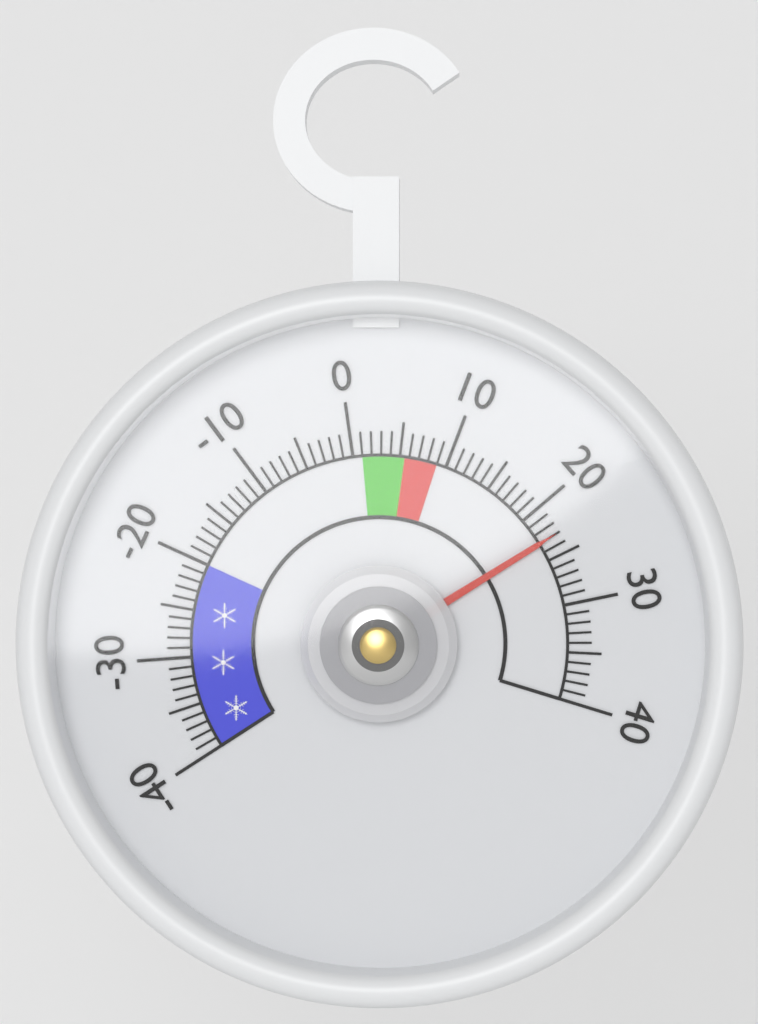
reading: 23 (no unit)
